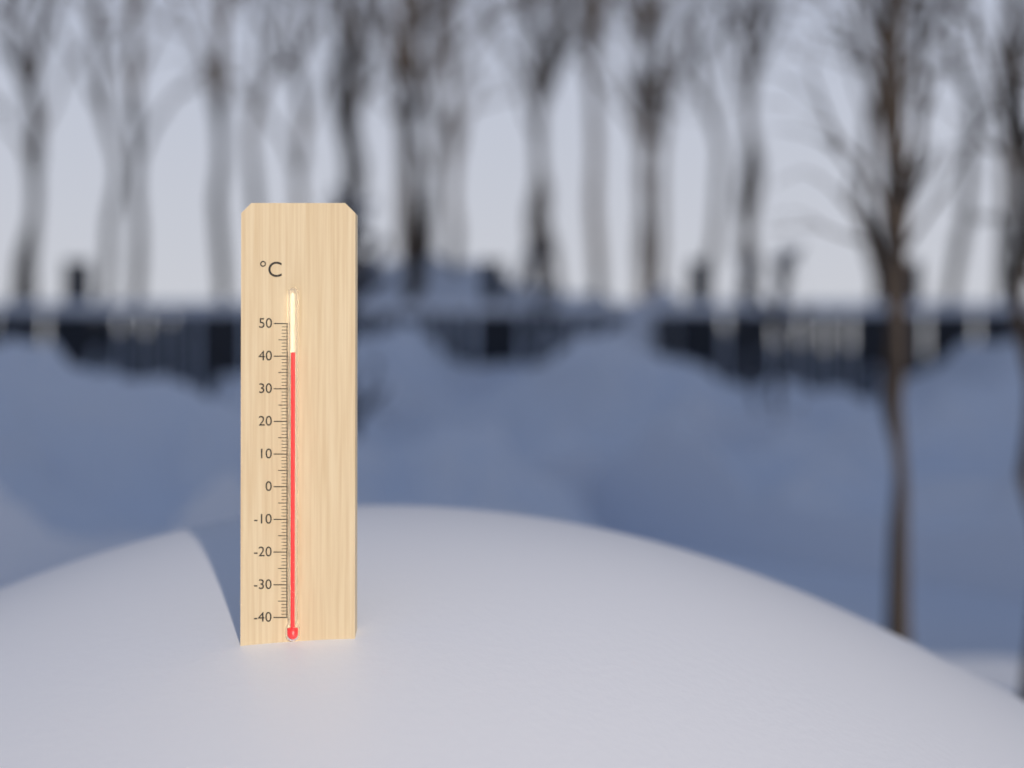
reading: 41 °C
